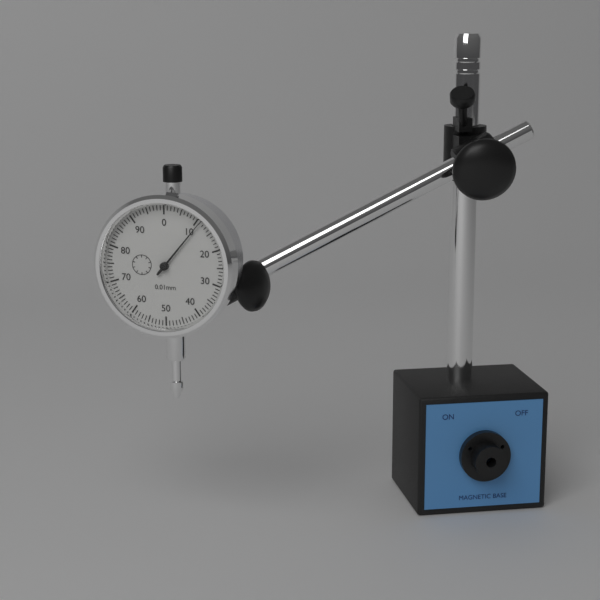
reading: 0.11 mm
